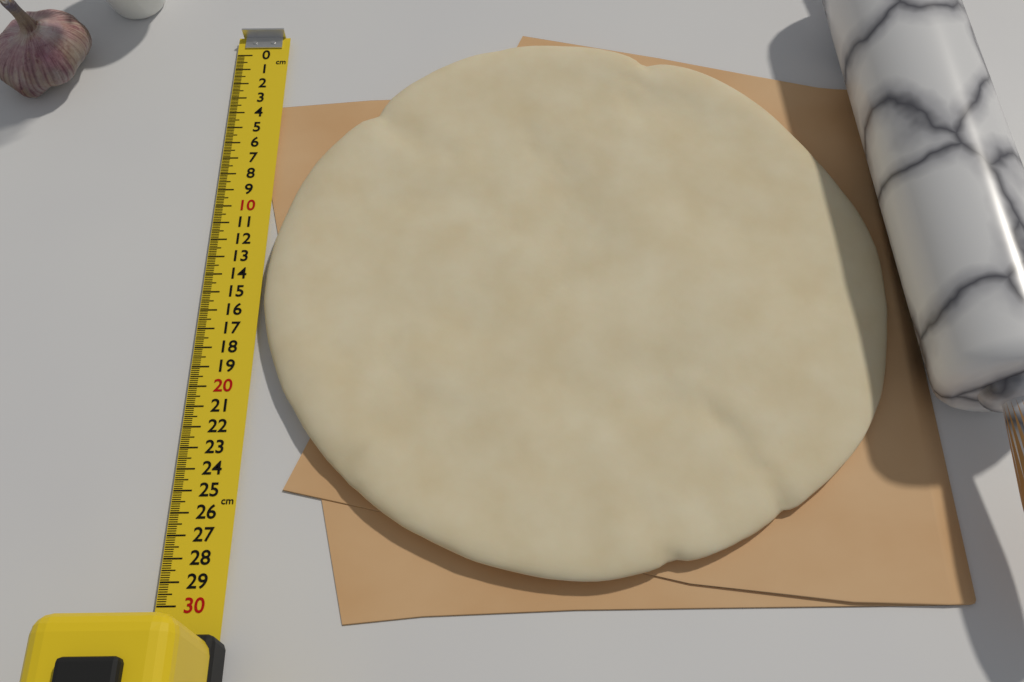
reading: 29.3 cm
